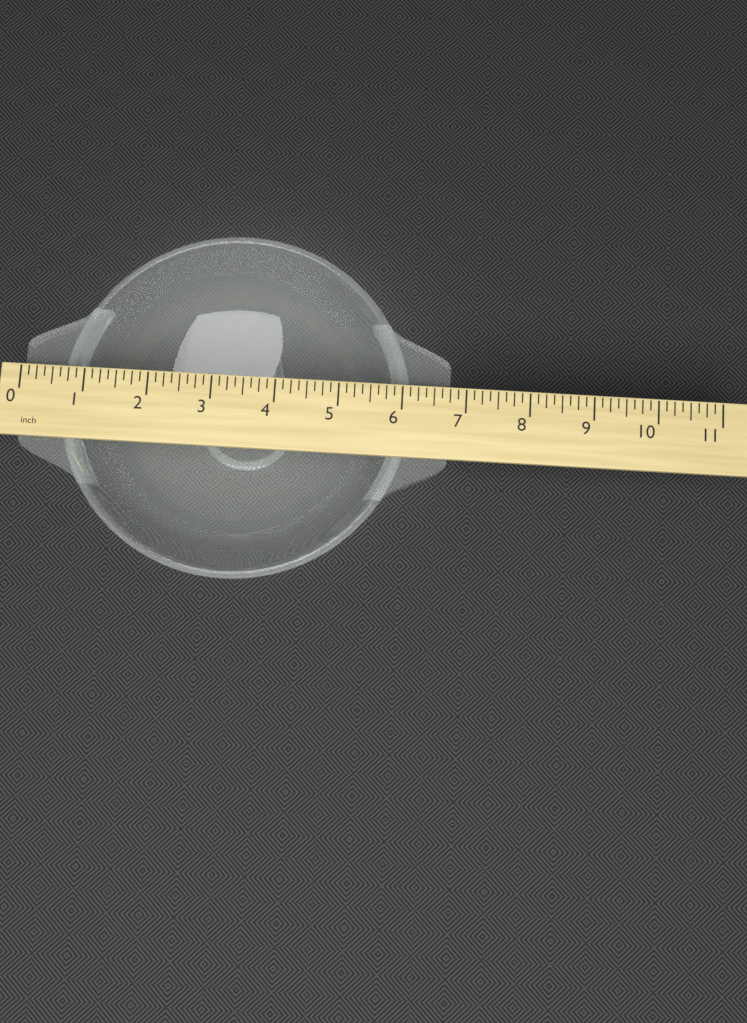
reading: 6.750 inch
